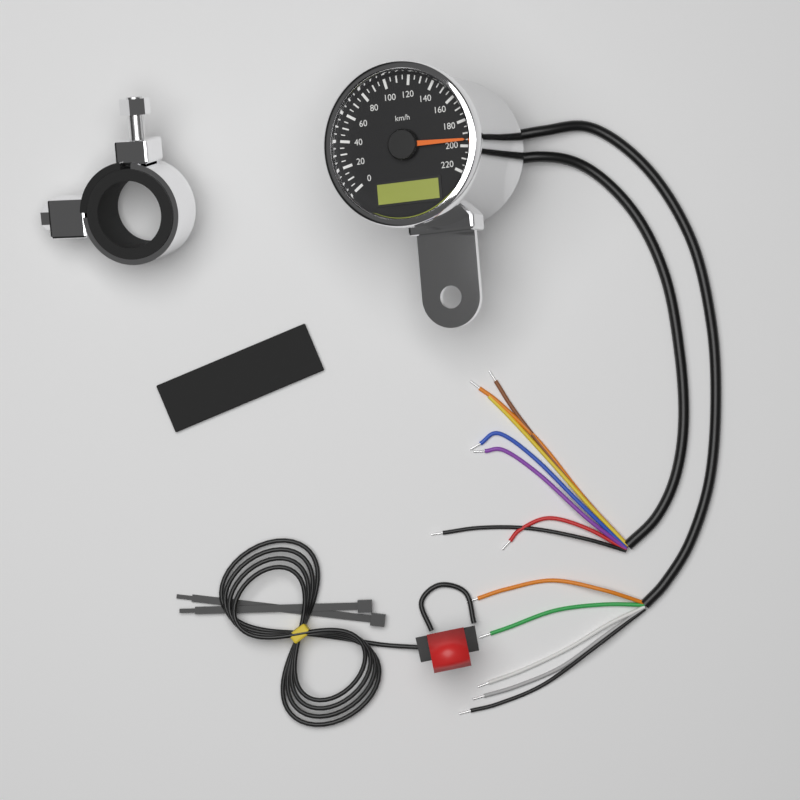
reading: 195 km/h
